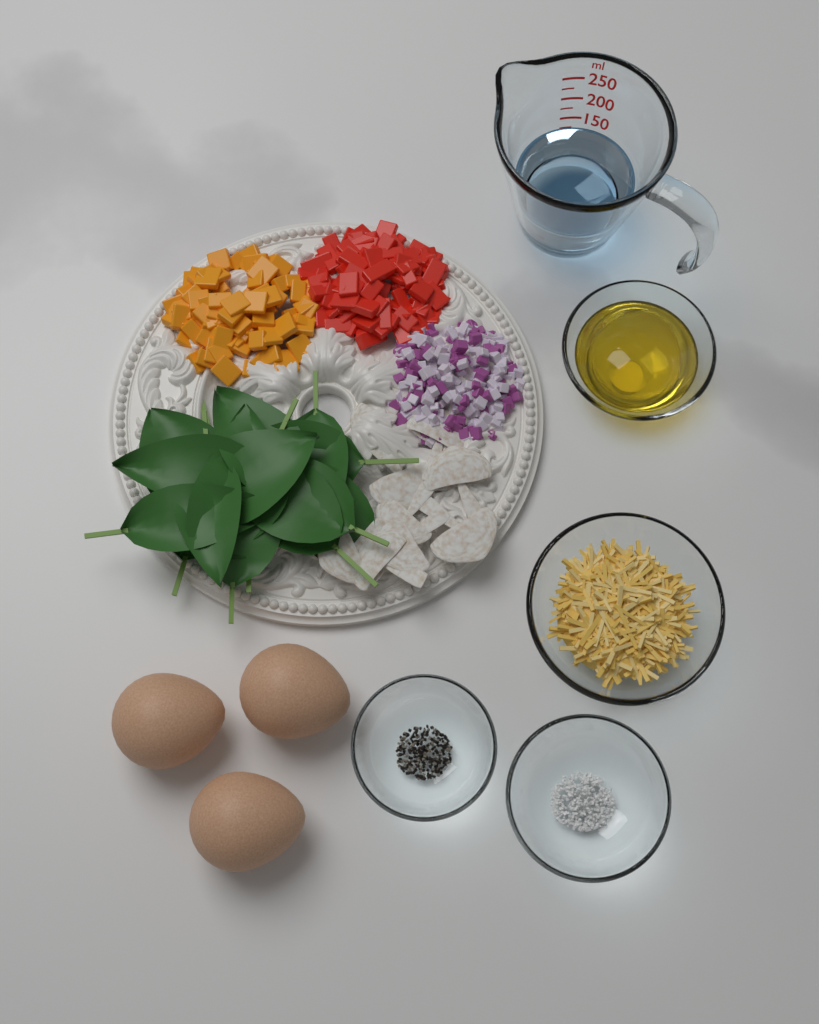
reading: 125 ml
